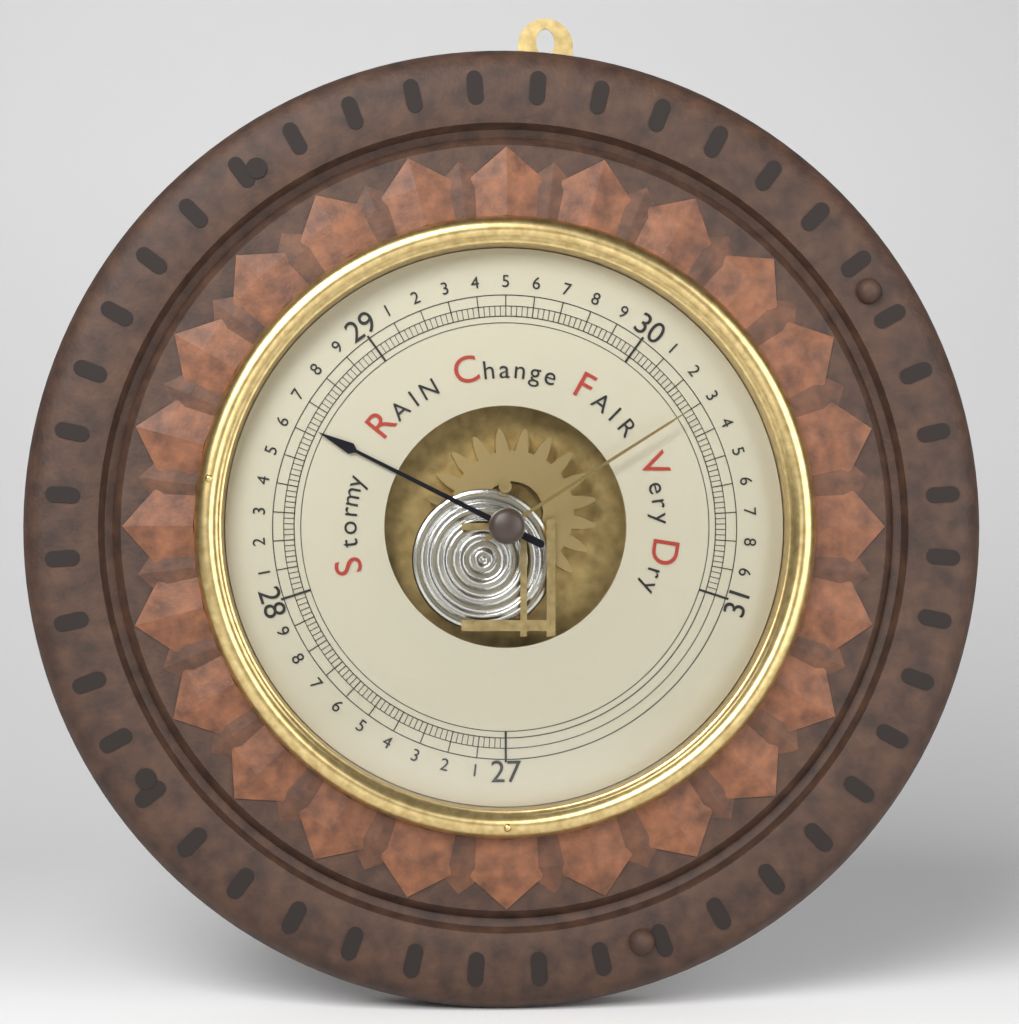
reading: 28.62 inHg
